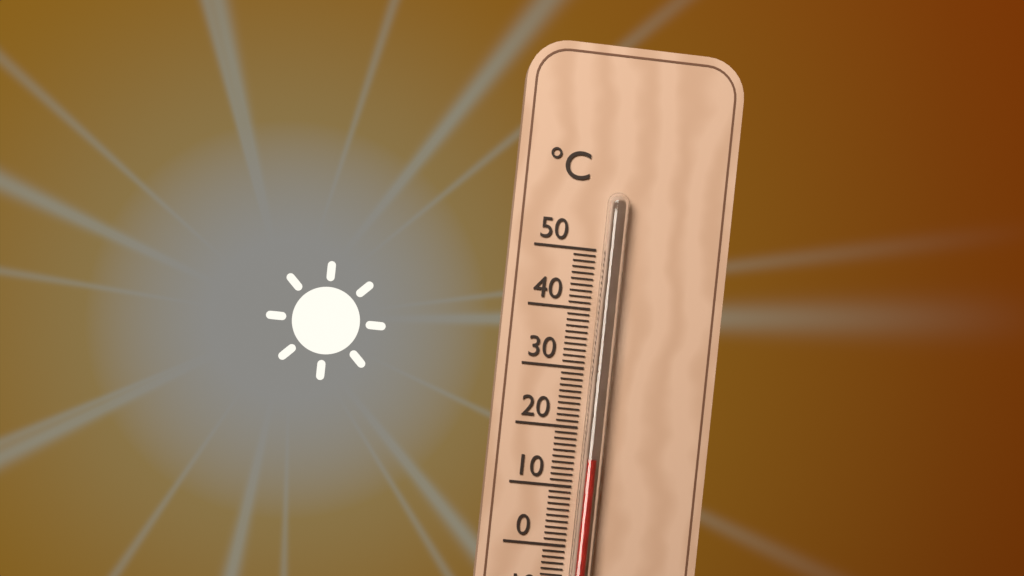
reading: 15 °C
